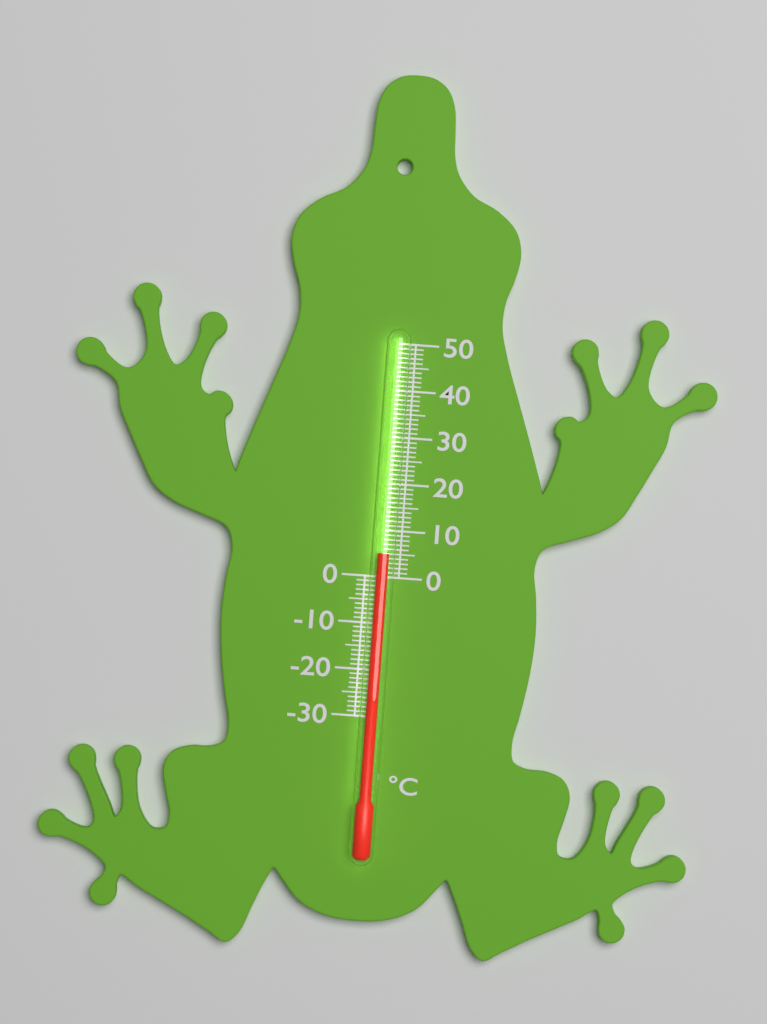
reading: 5 °C
